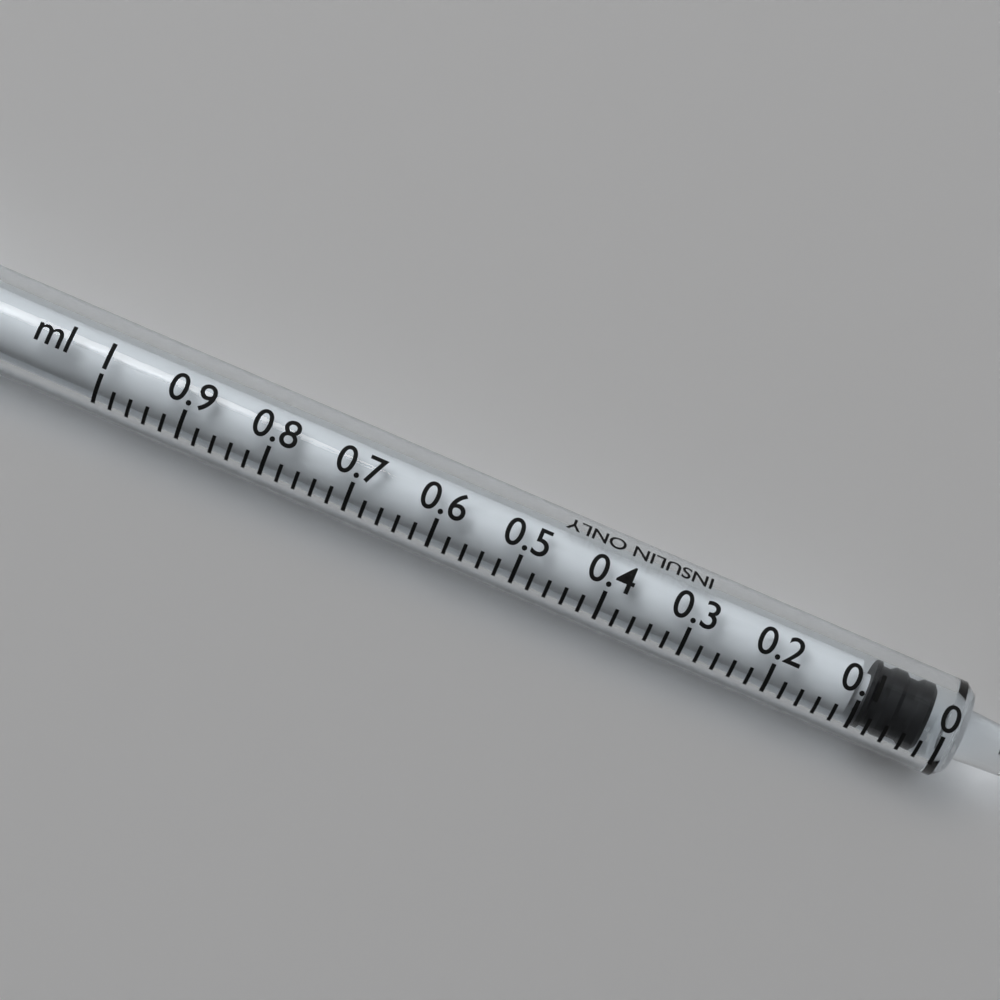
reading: 0.02 ml
